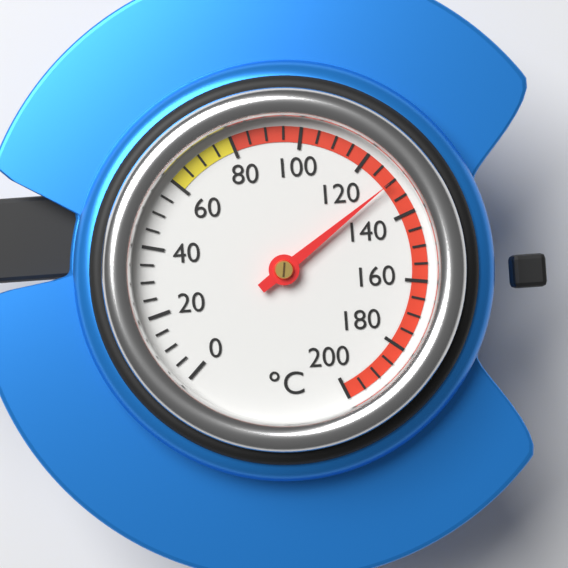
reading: 130 °C
